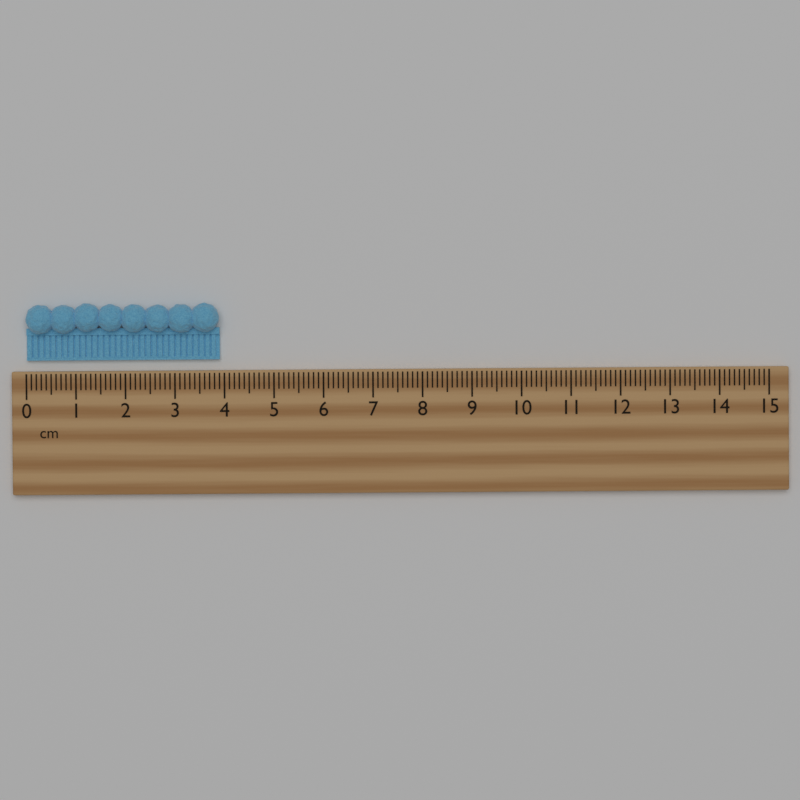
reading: 3.9 cm
